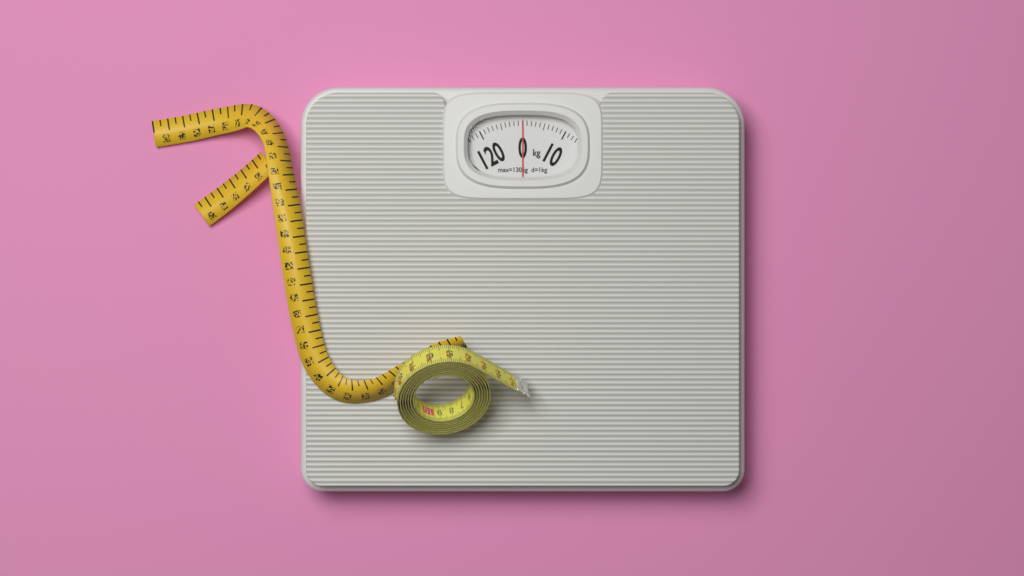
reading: 0 kg
